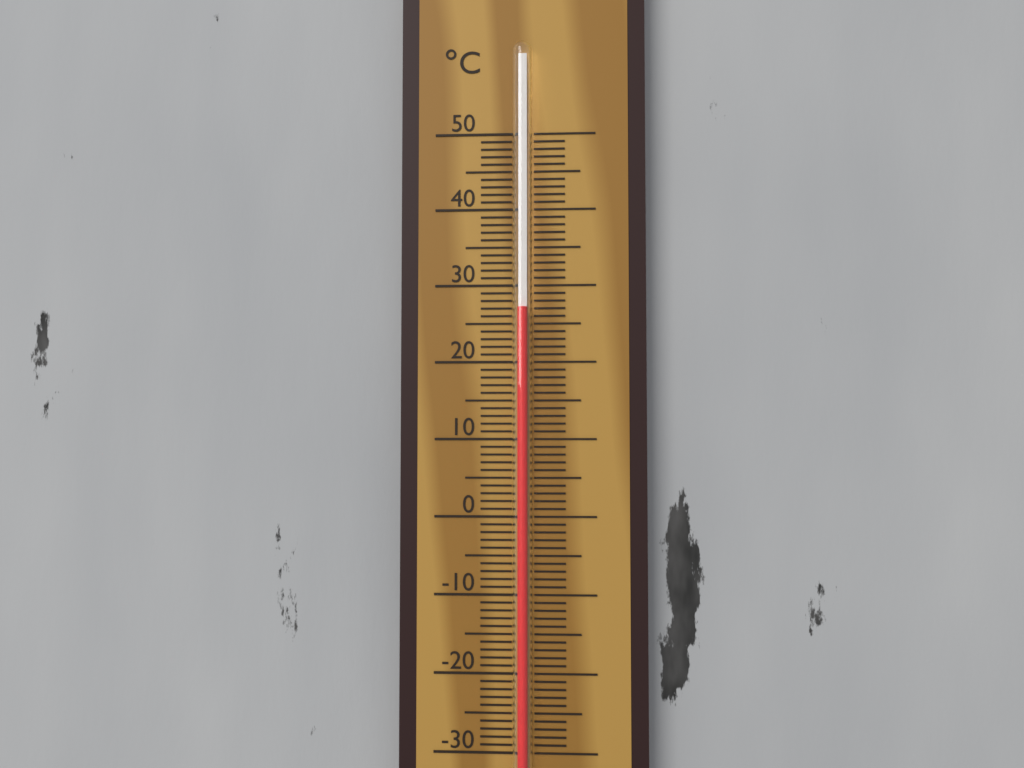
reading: 27 °C
